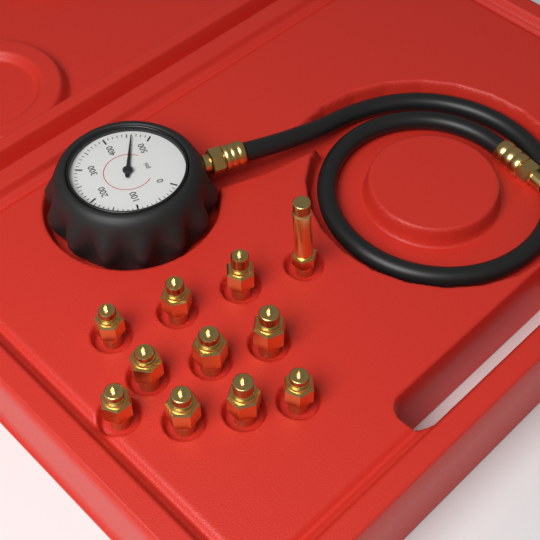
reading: 460 psi
